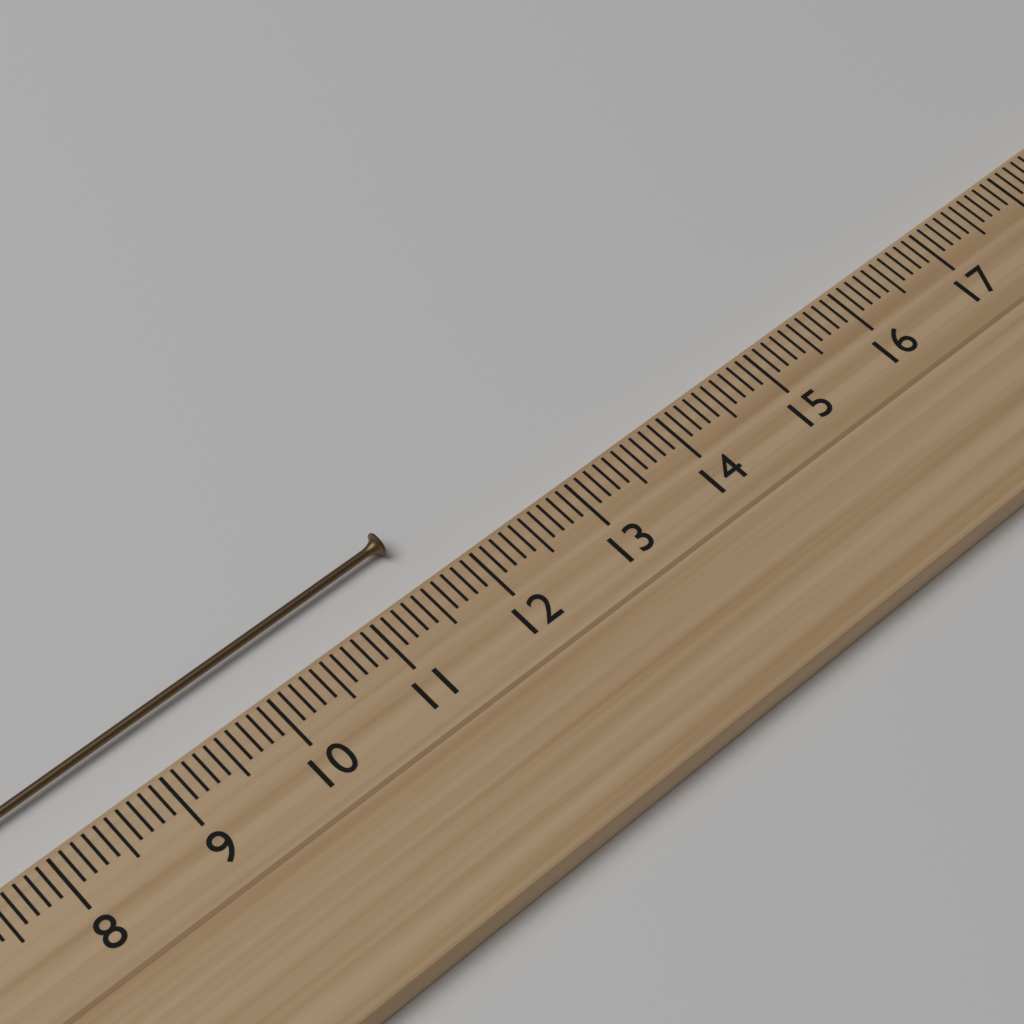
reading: 11.6 cm
